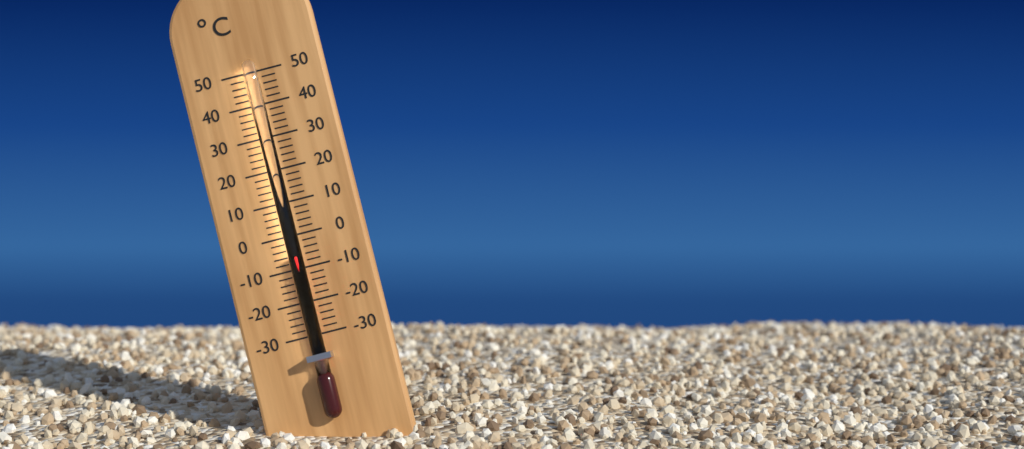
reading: -6 °C
